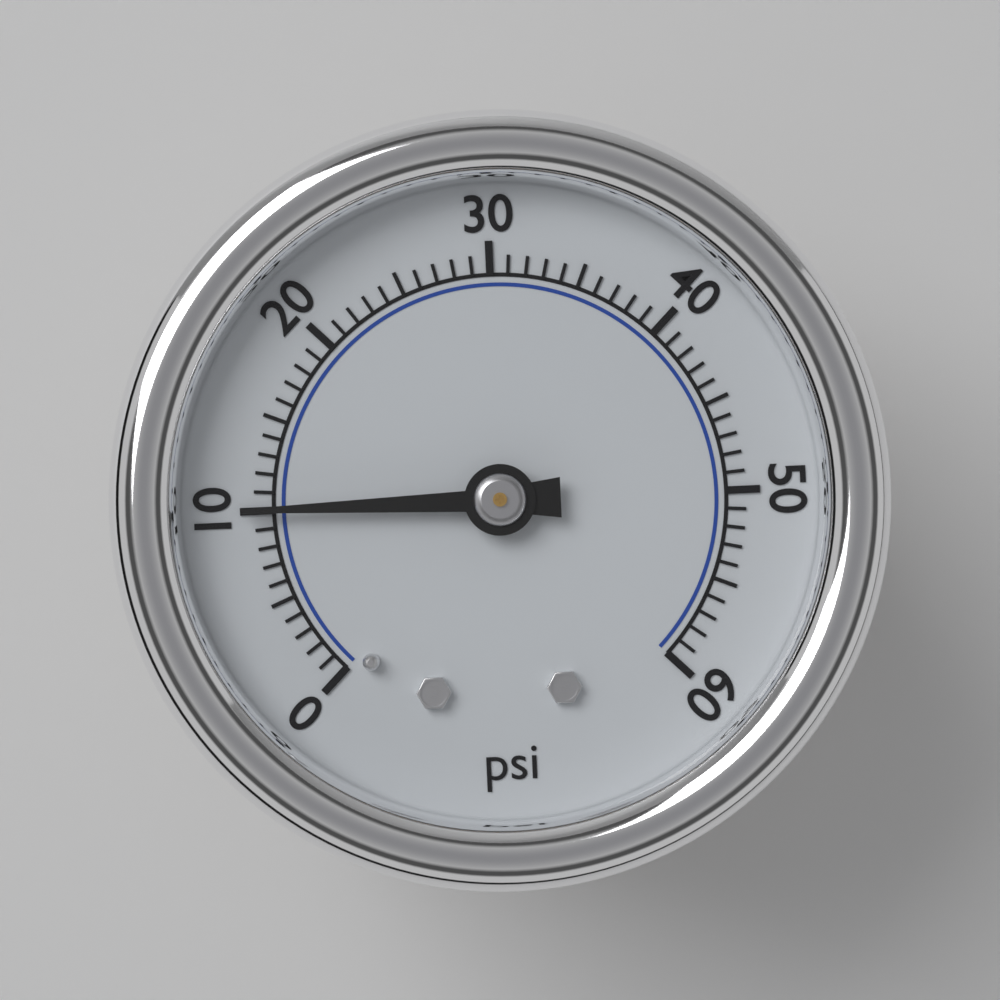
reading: 10 psi
